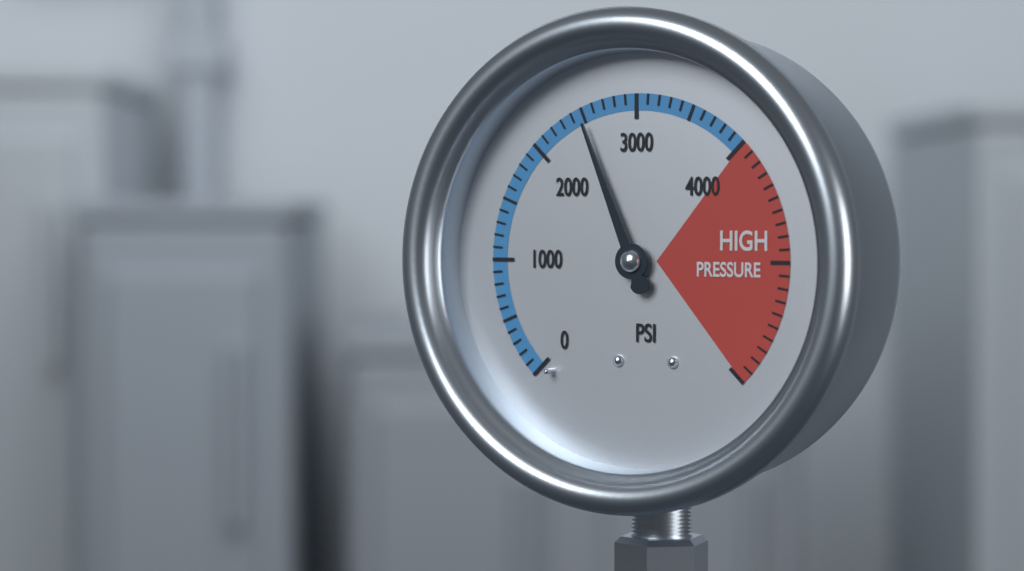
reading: 2500 psi
